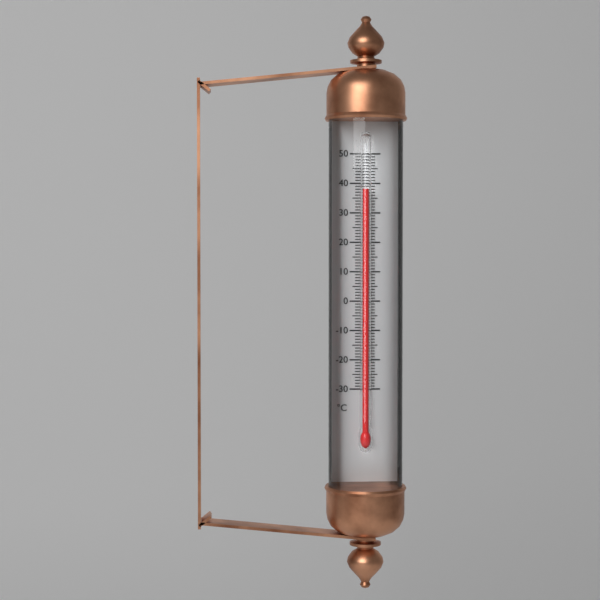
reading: 38 °C
